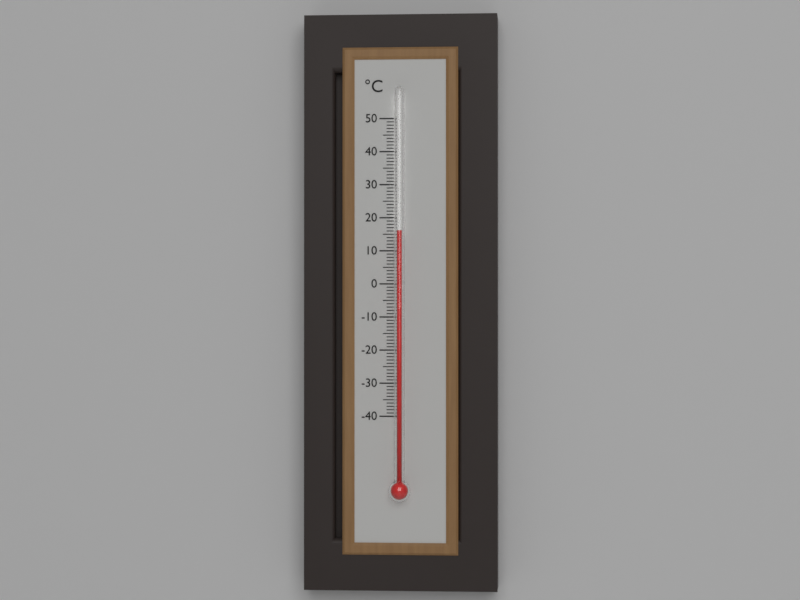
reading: 16 °C
